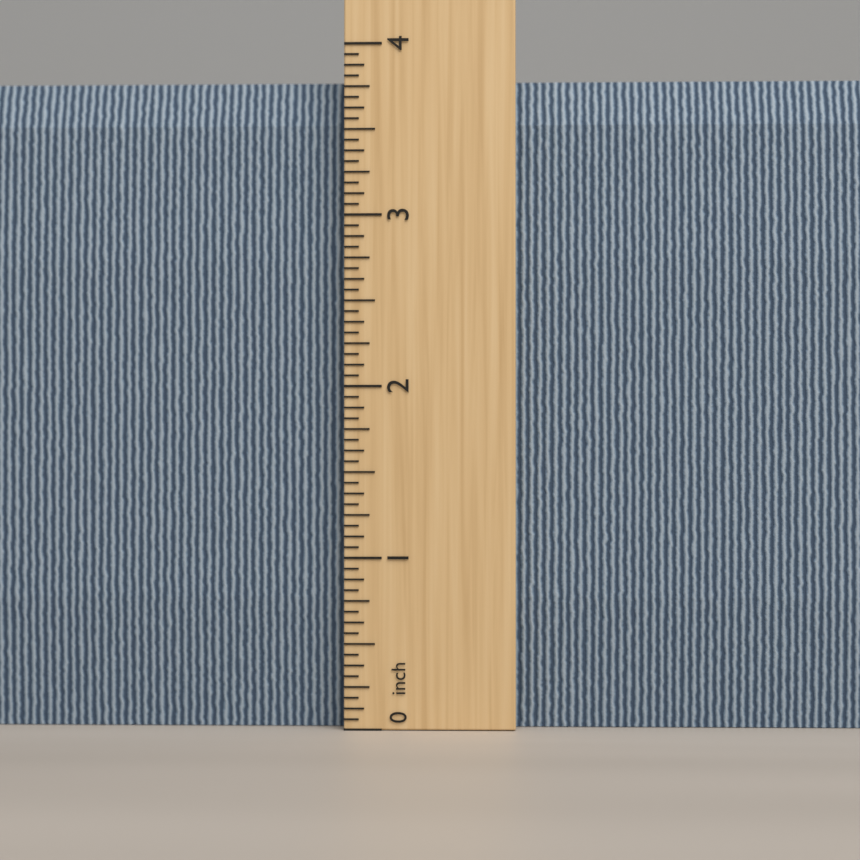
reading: 3.8125 inch
